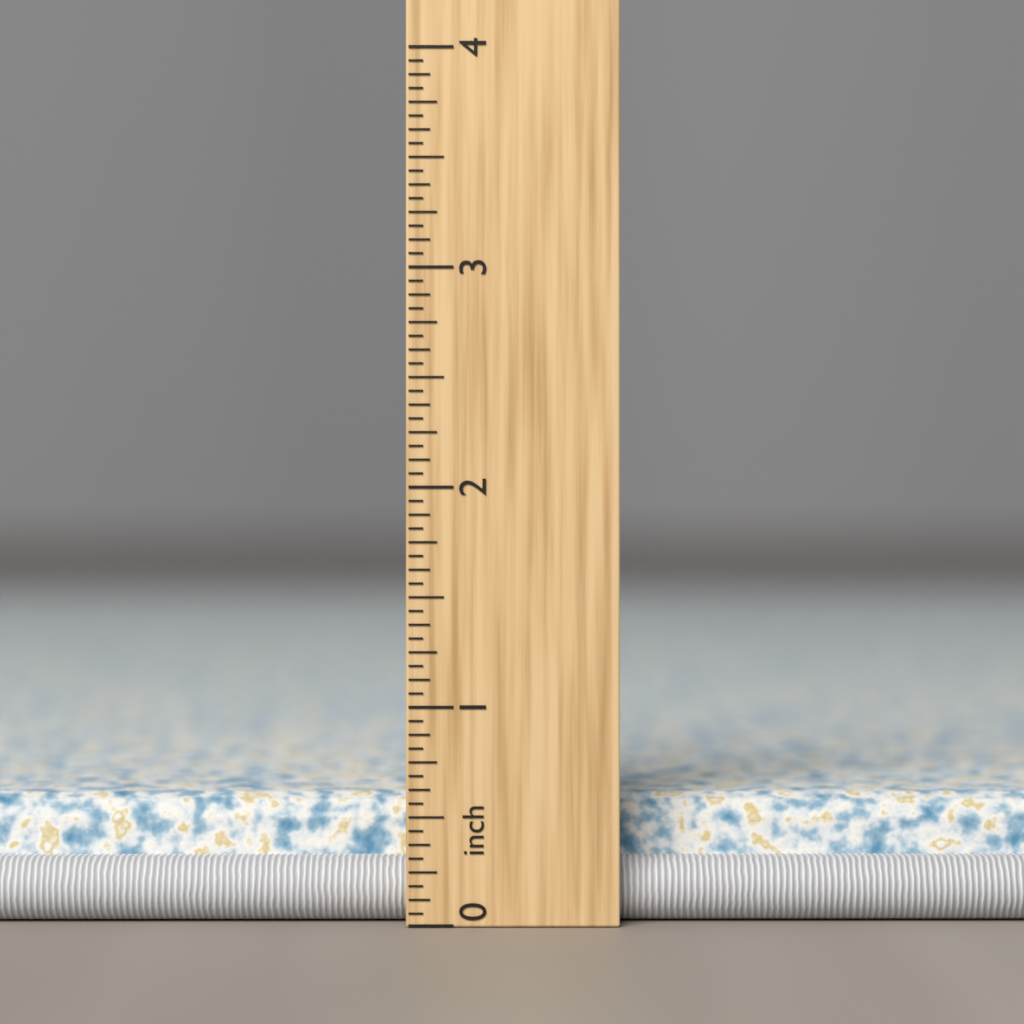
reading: 0.5625 inch
